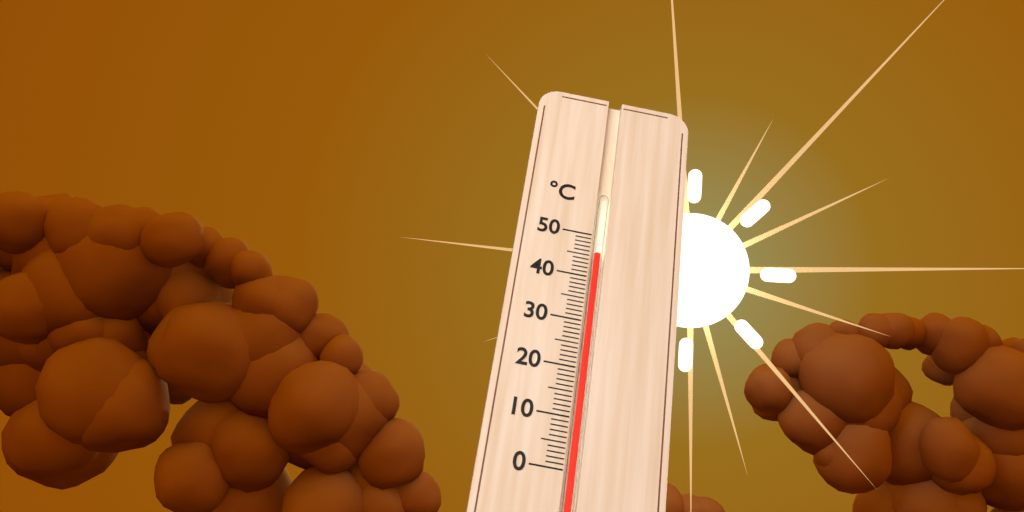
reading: 46 °C
